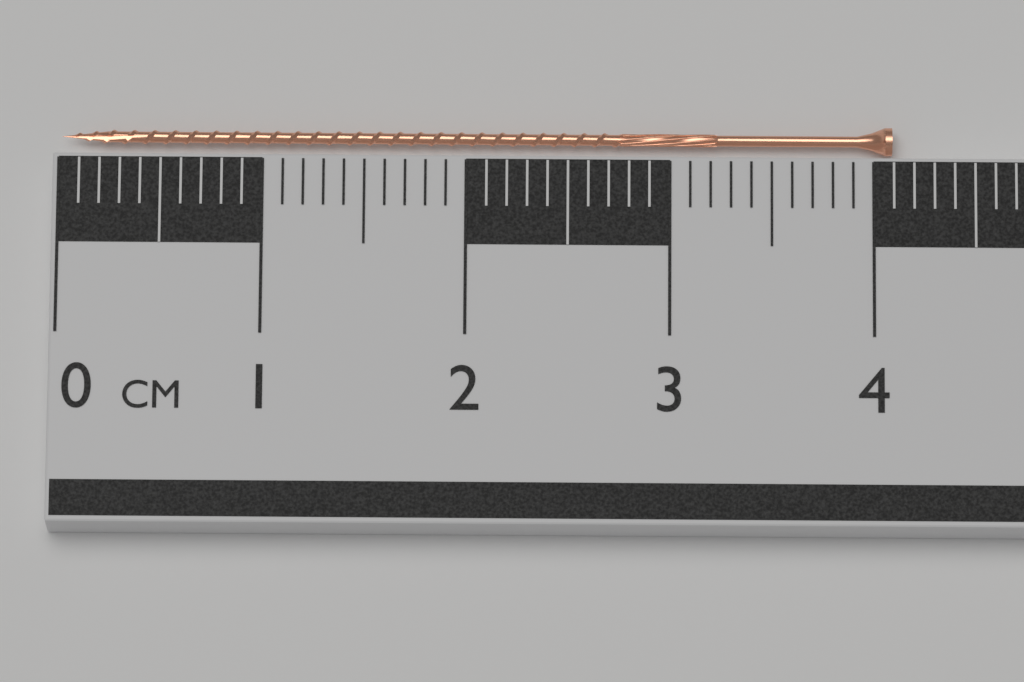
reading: 4.1 cm
